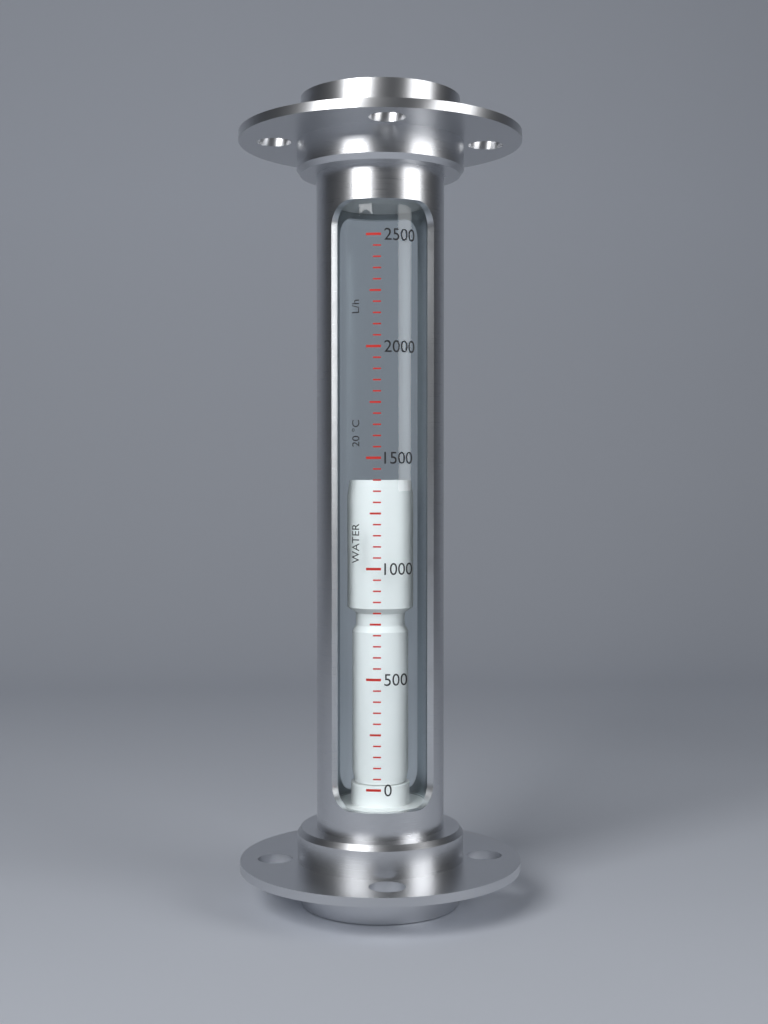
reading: 1400 L/h
